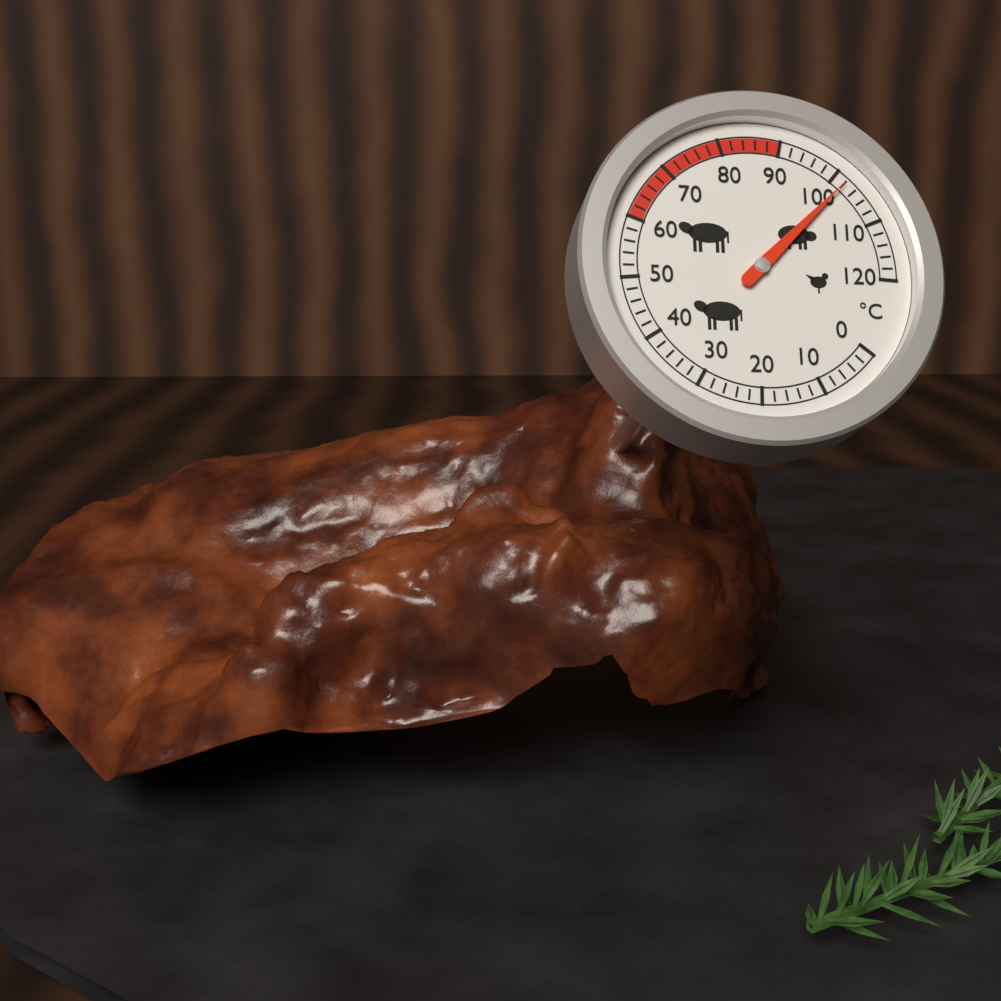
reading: 102 °C
